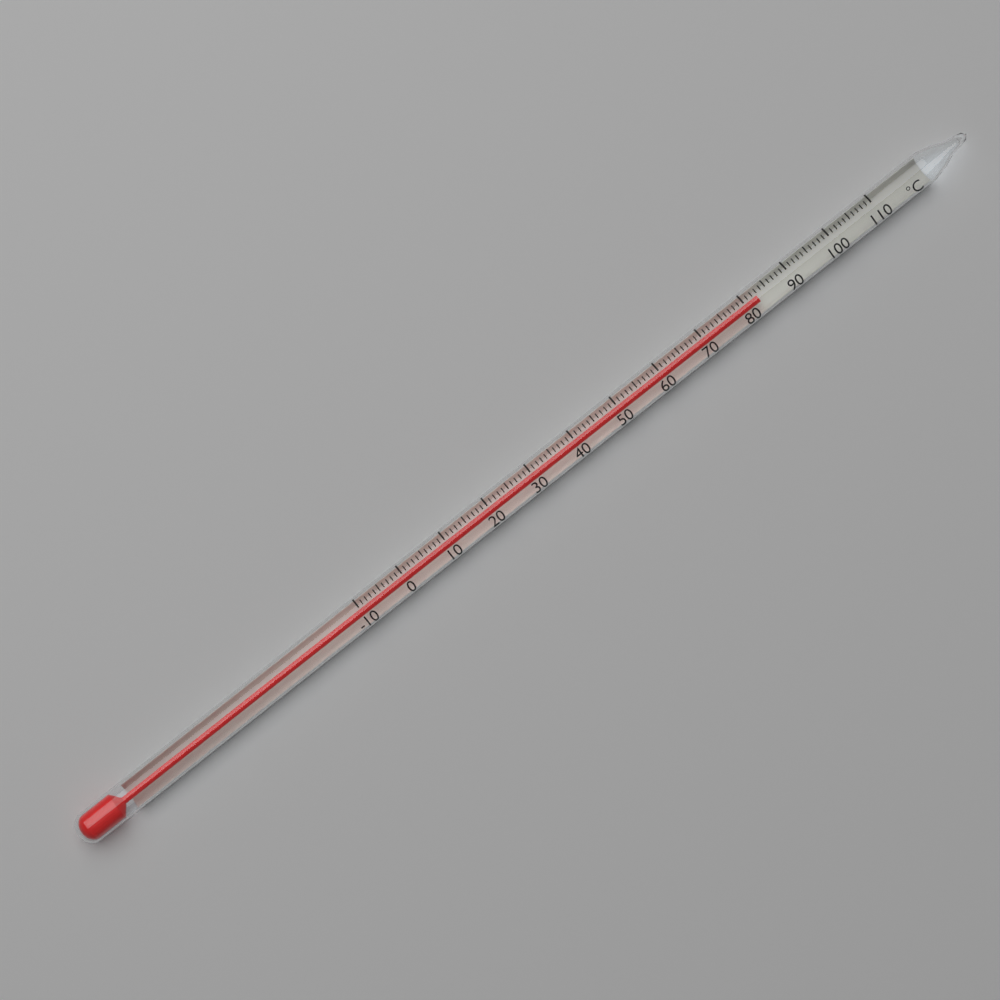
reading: 83 °C
